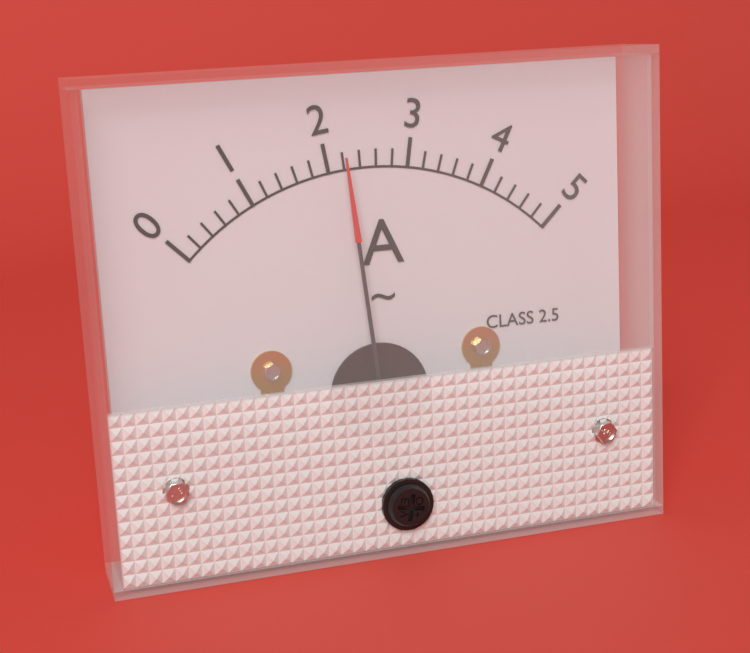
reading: 2.2 A
